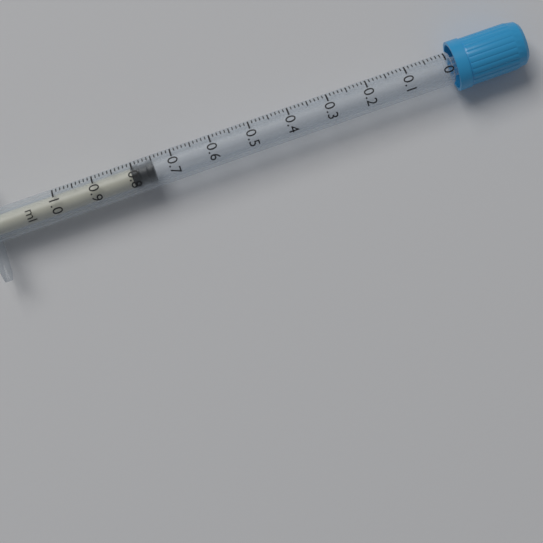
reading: 0.75 ml
